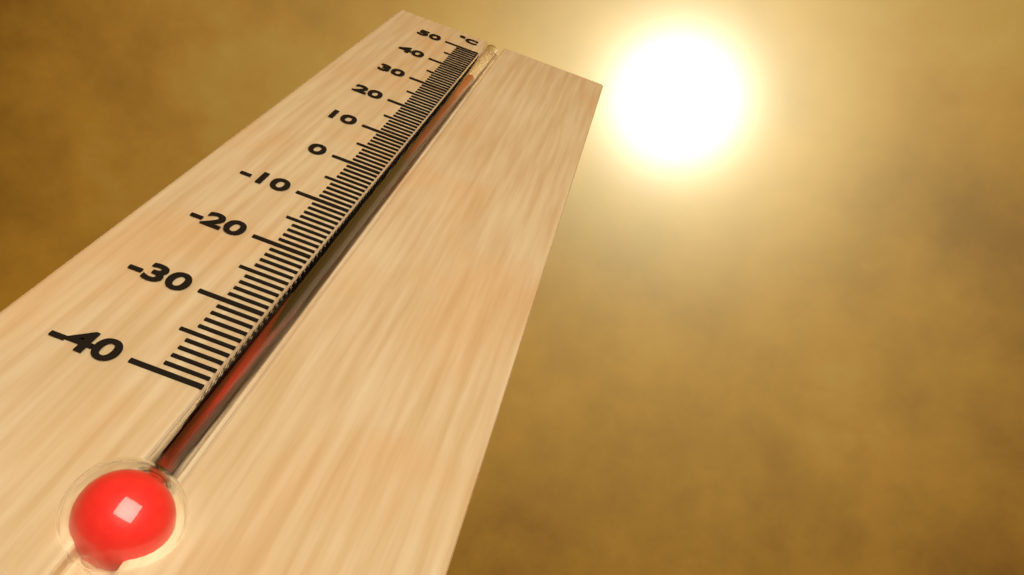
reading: 38 °C
